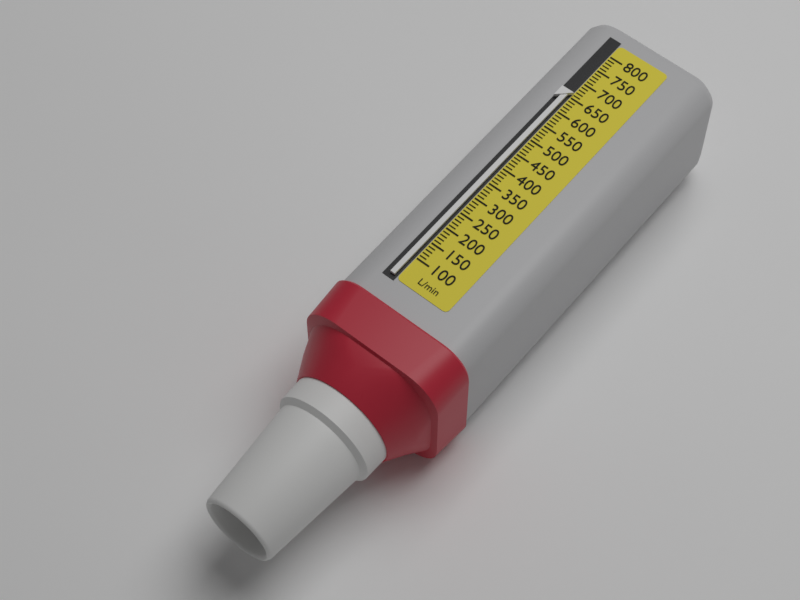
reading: 660 L/min
